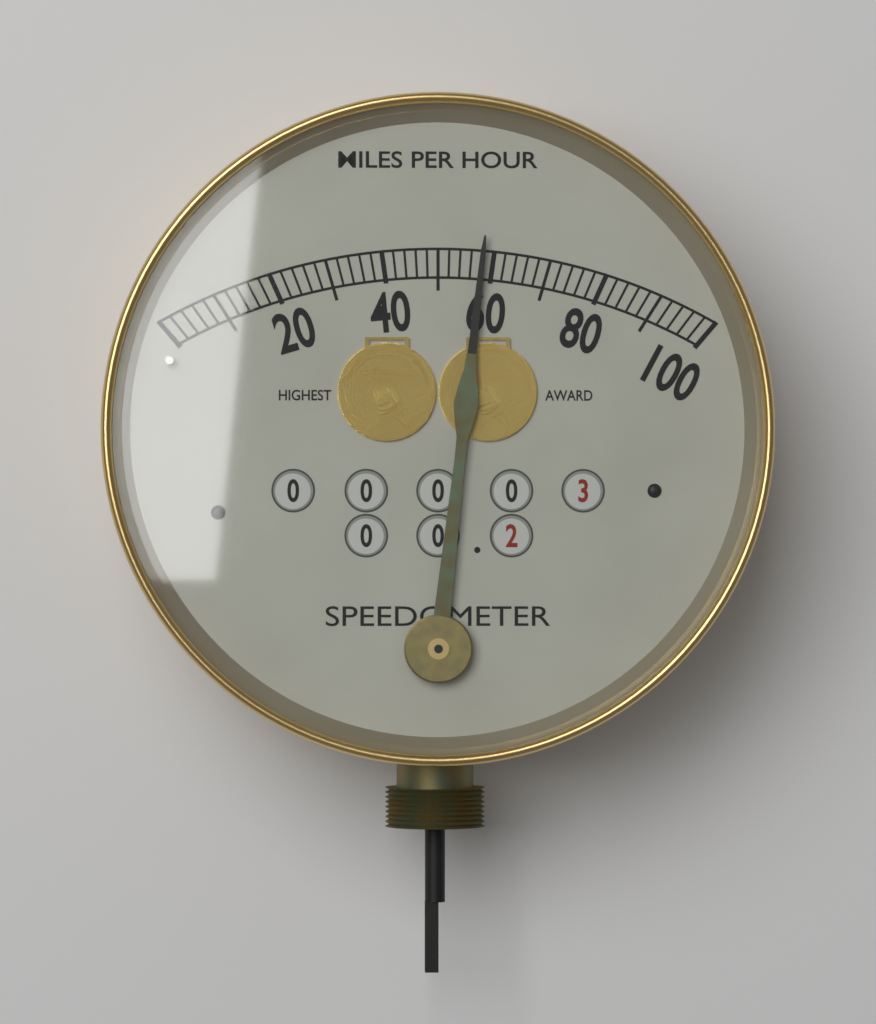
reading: 58 mph
